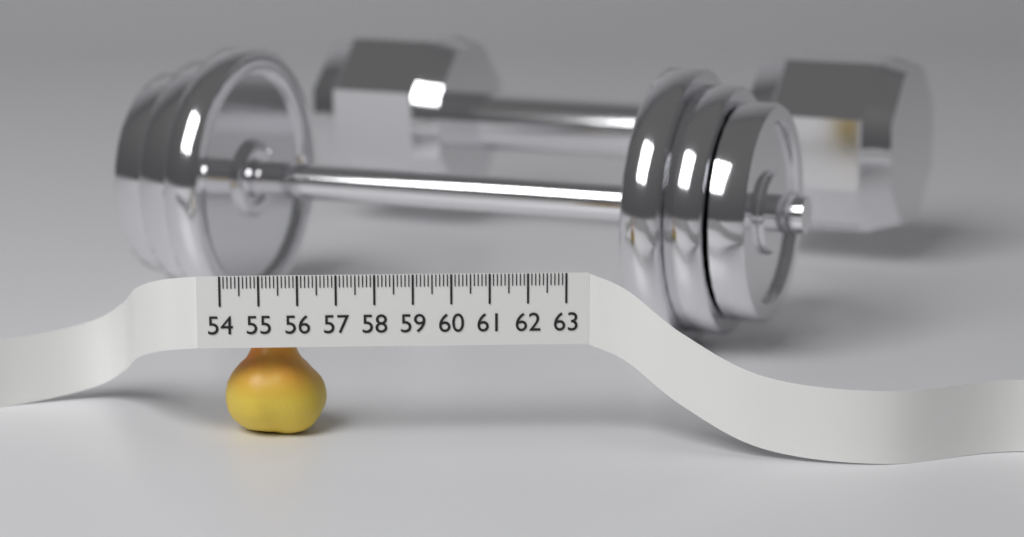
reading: 56.7 (no unit)
